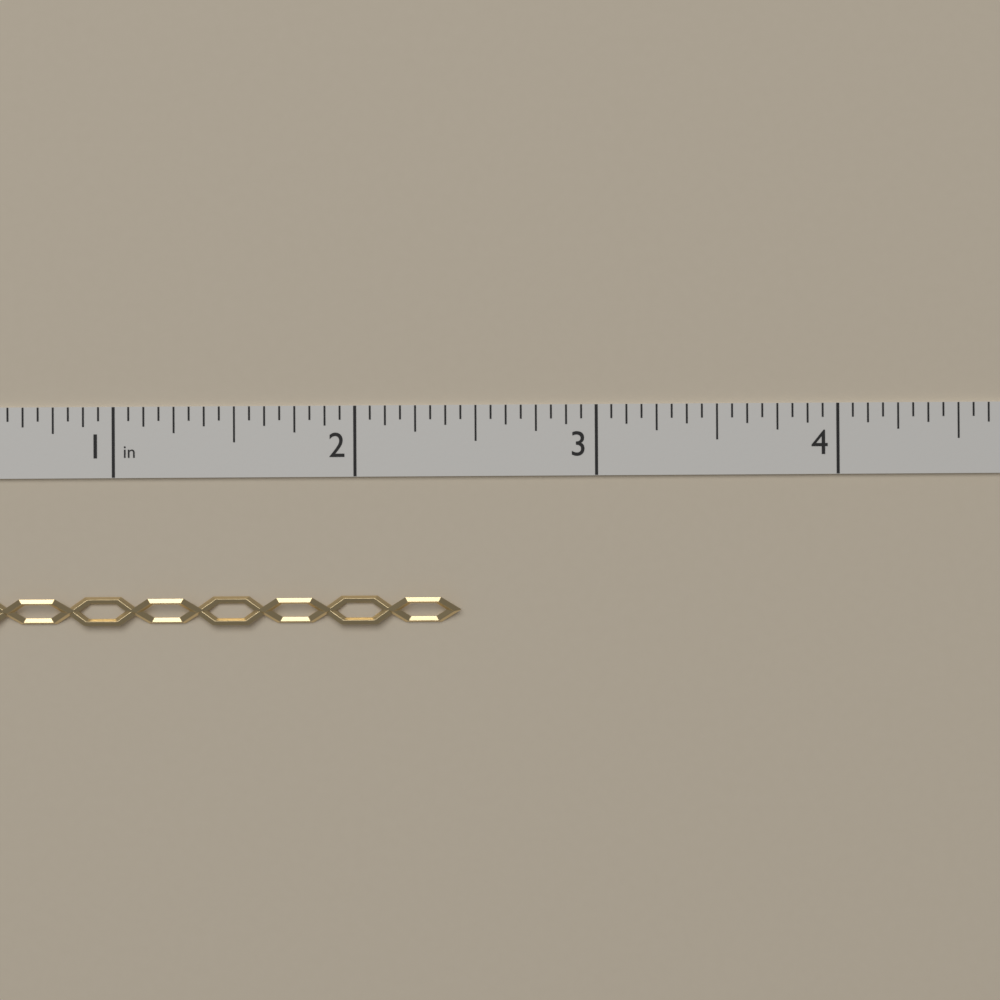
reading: 2.4375 in
